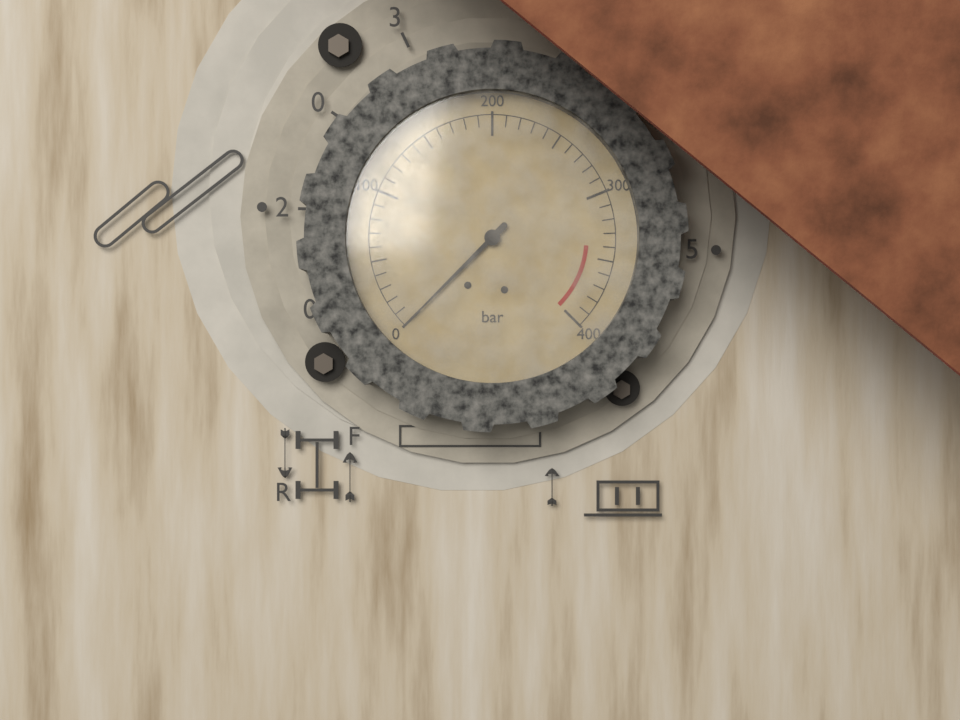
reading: 0 bar
